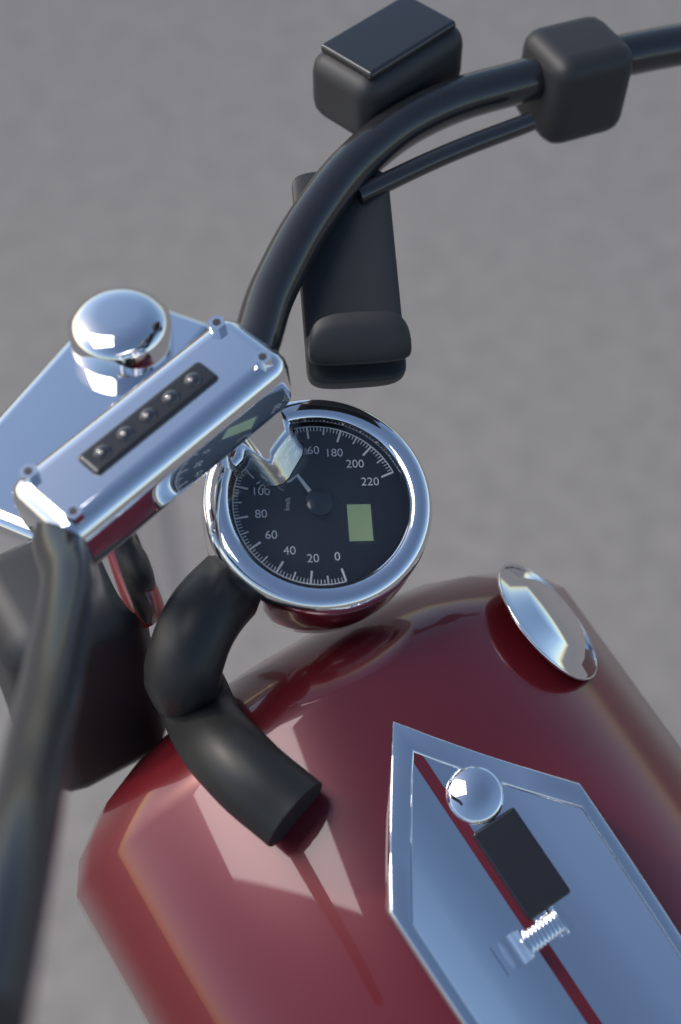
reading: 136 km/h
